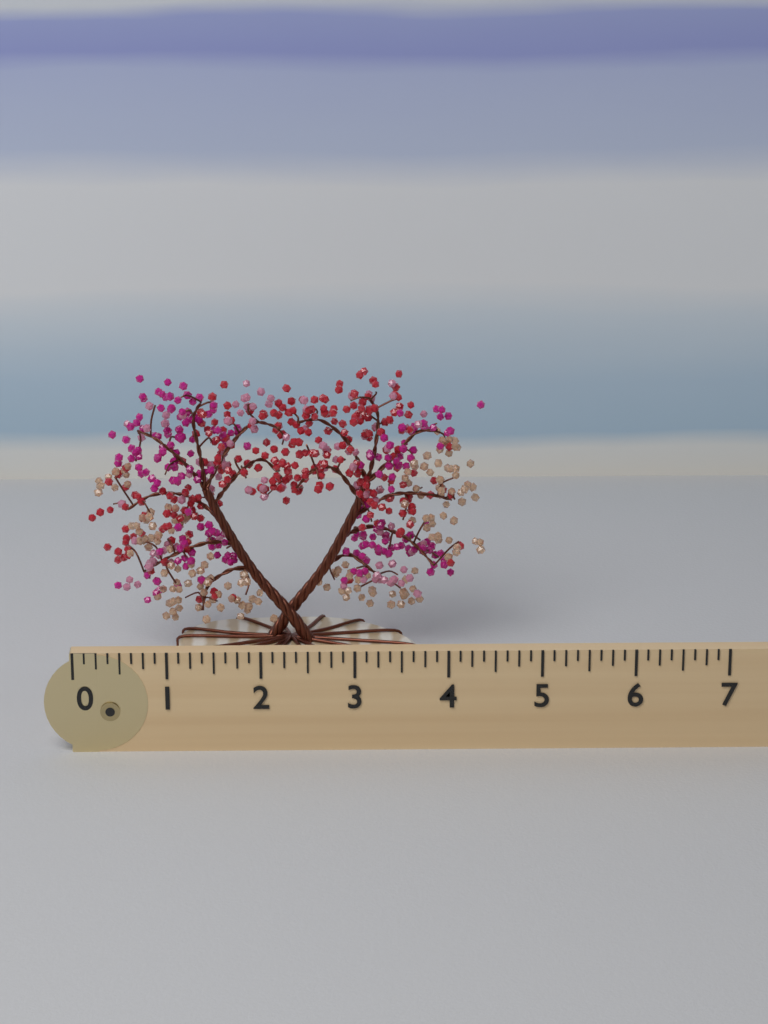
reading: 4.500 (no unit)
